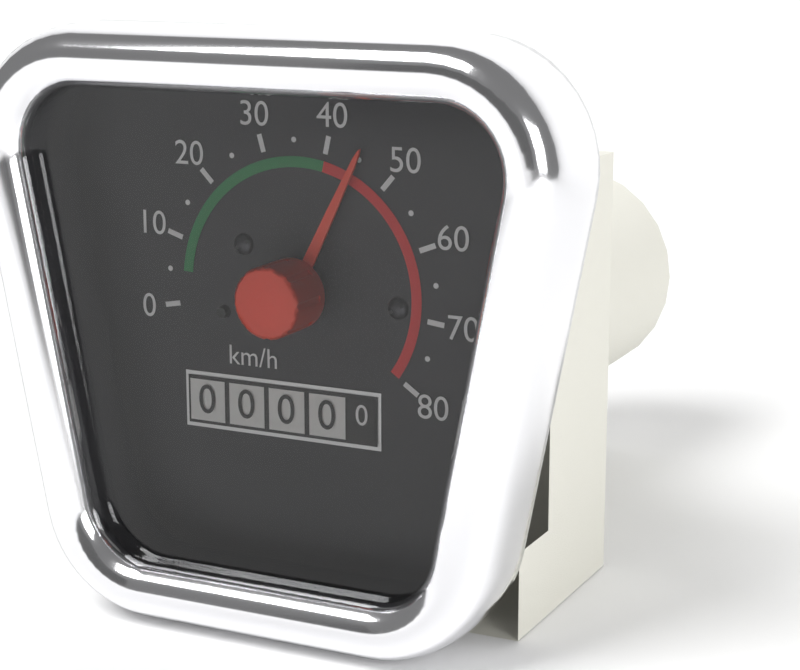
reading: 45 km/h
